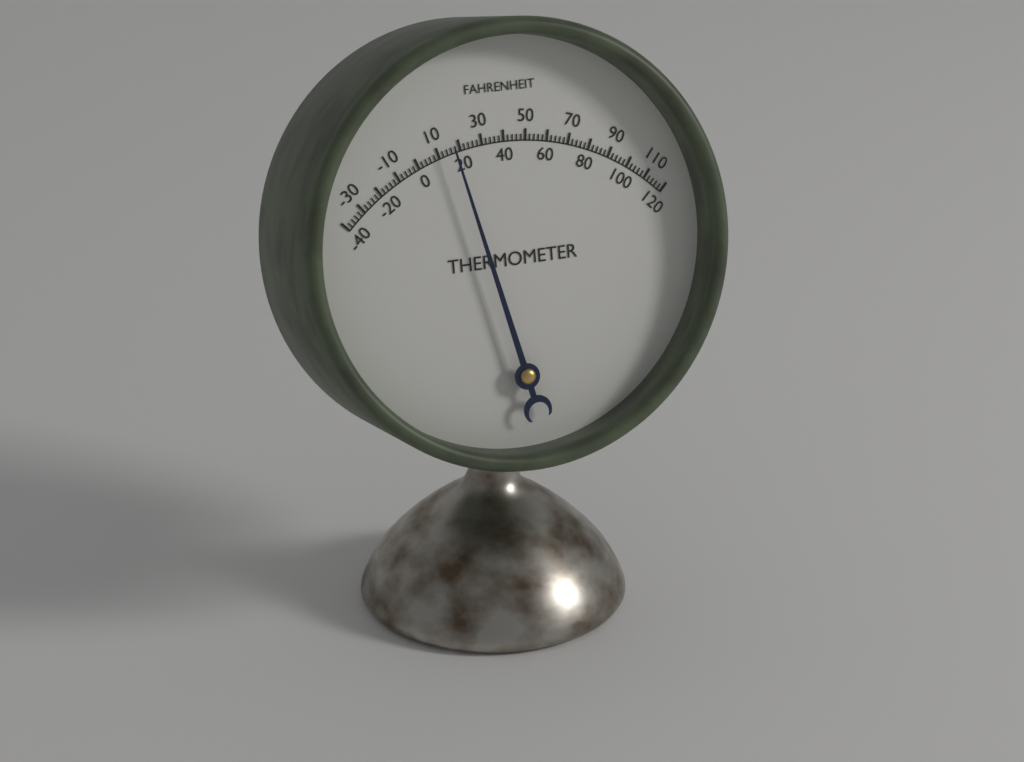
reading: 16 °F
